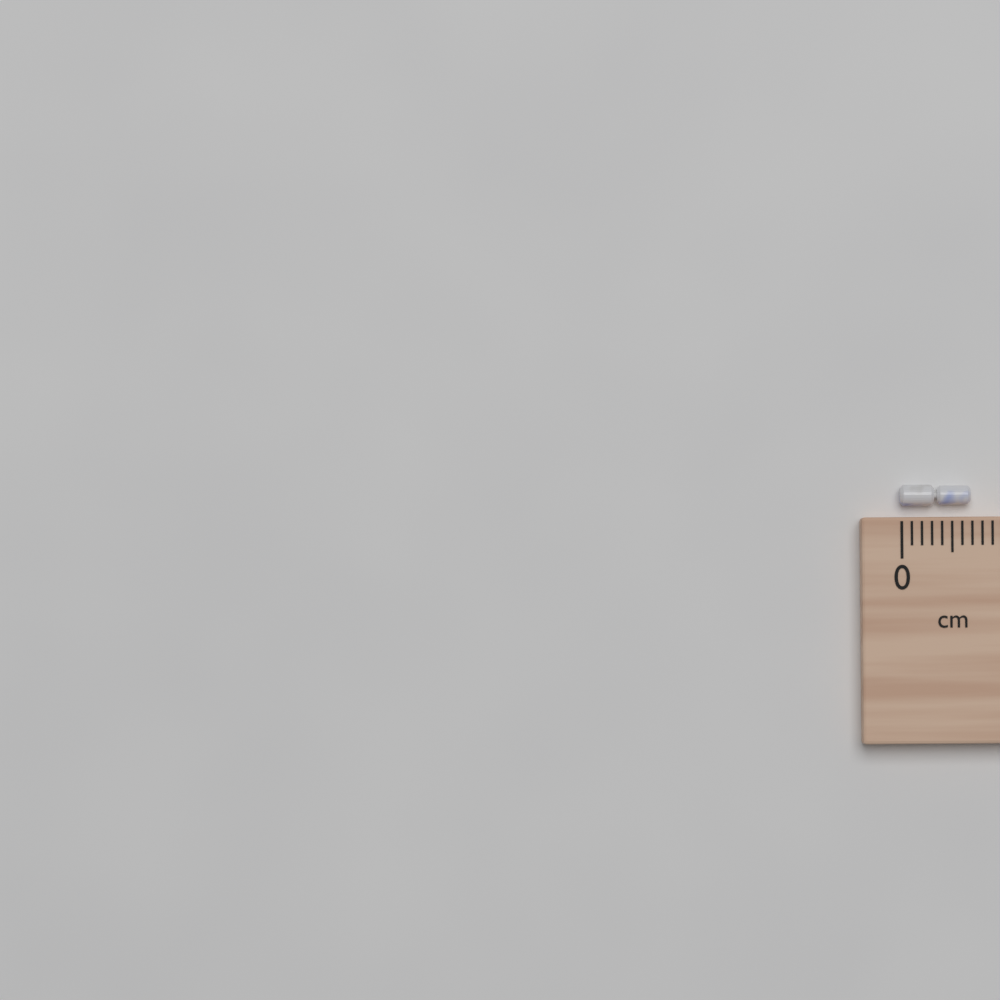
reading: 0.7 cm
